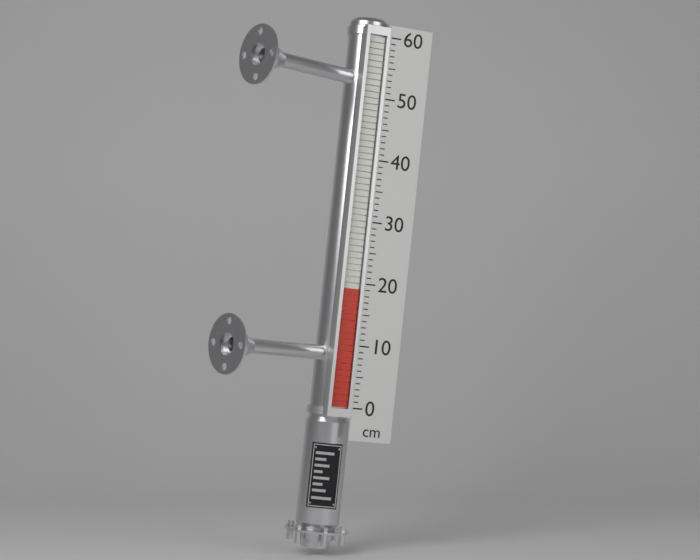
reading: 19 cm
